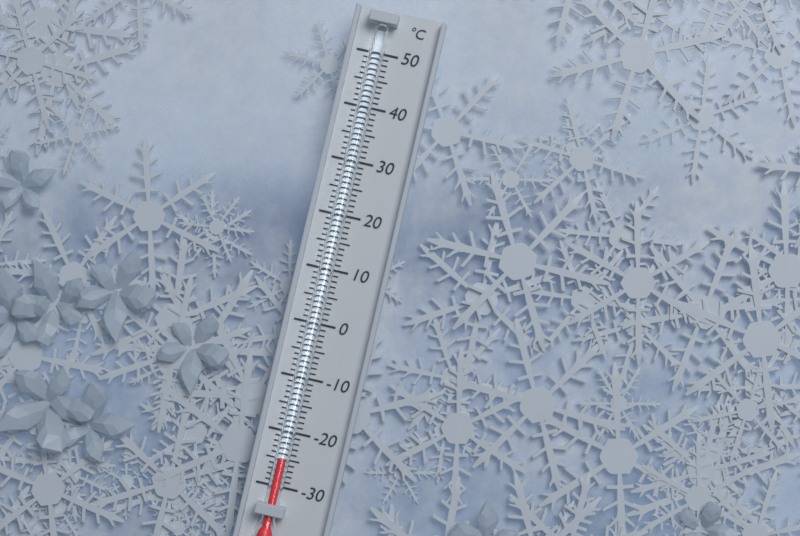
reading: -25 °C
